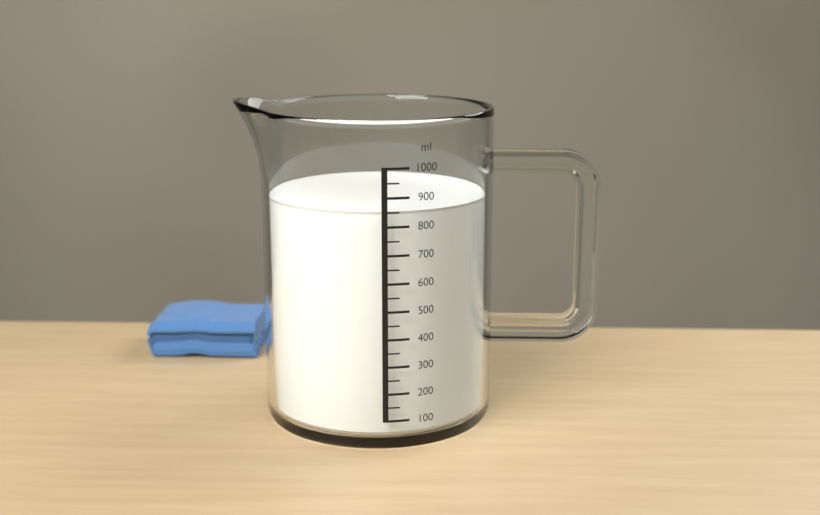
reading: 850 ml
